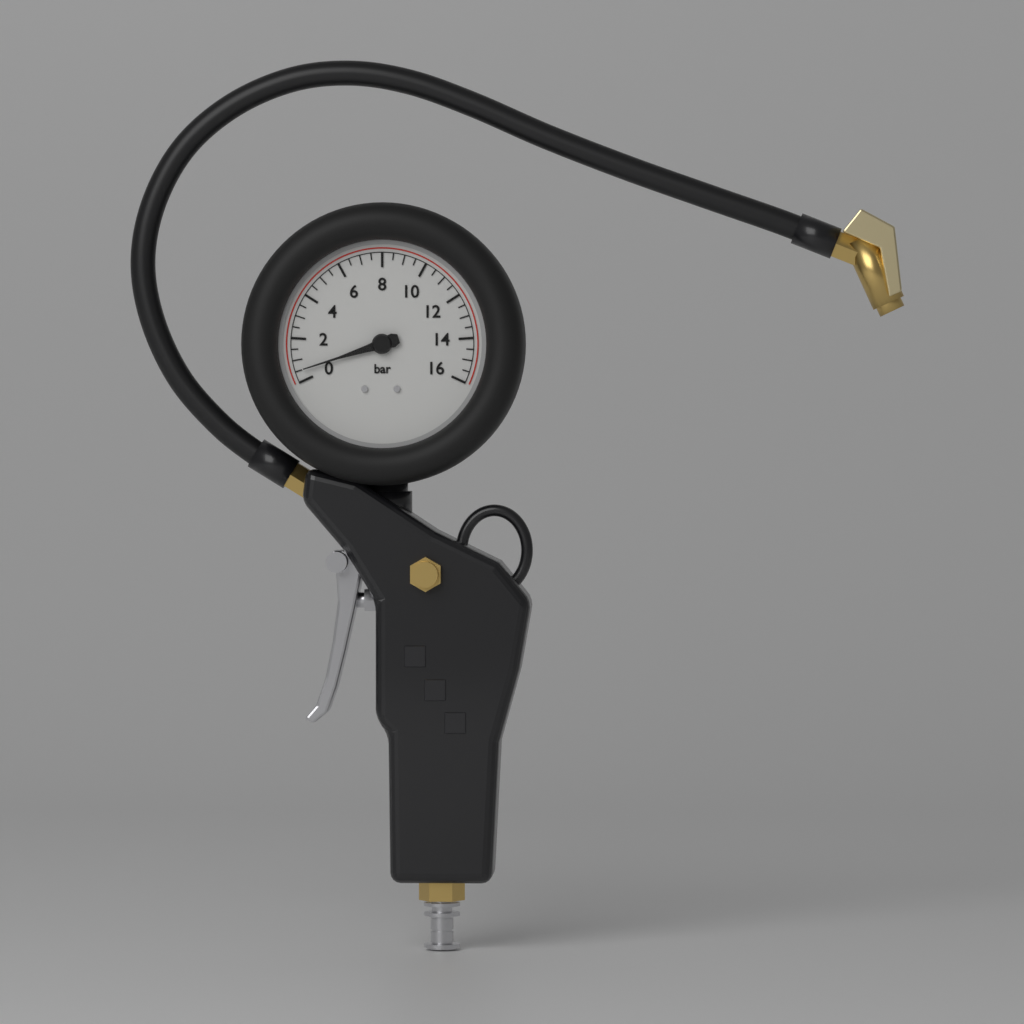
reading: 0.5 bar
